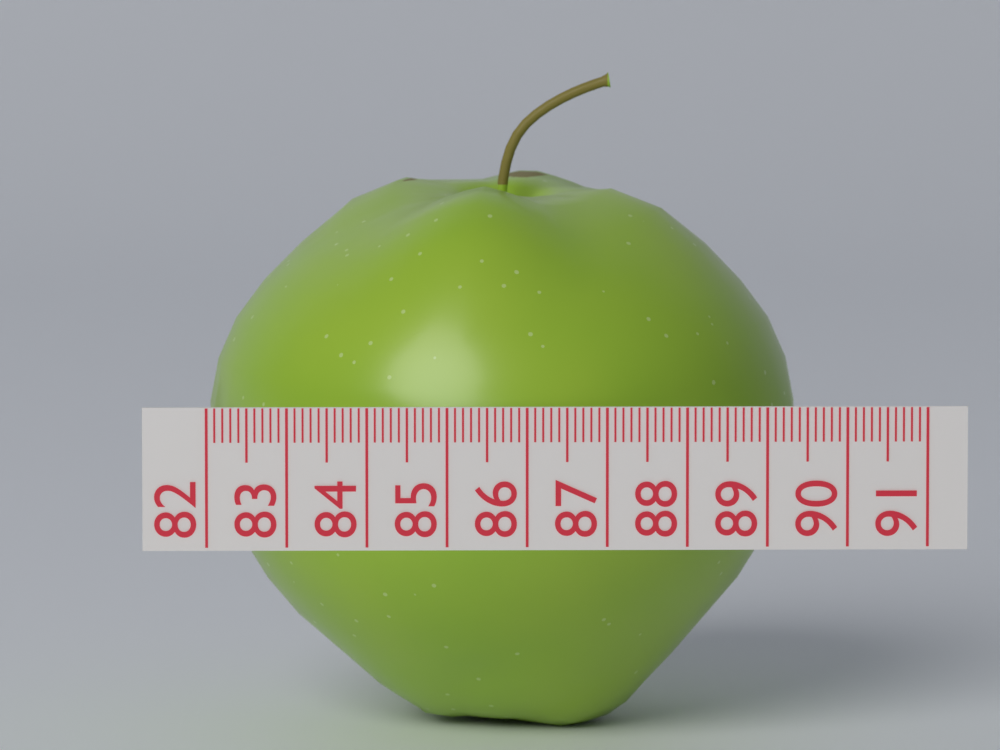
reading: 89.5 (no unit)
